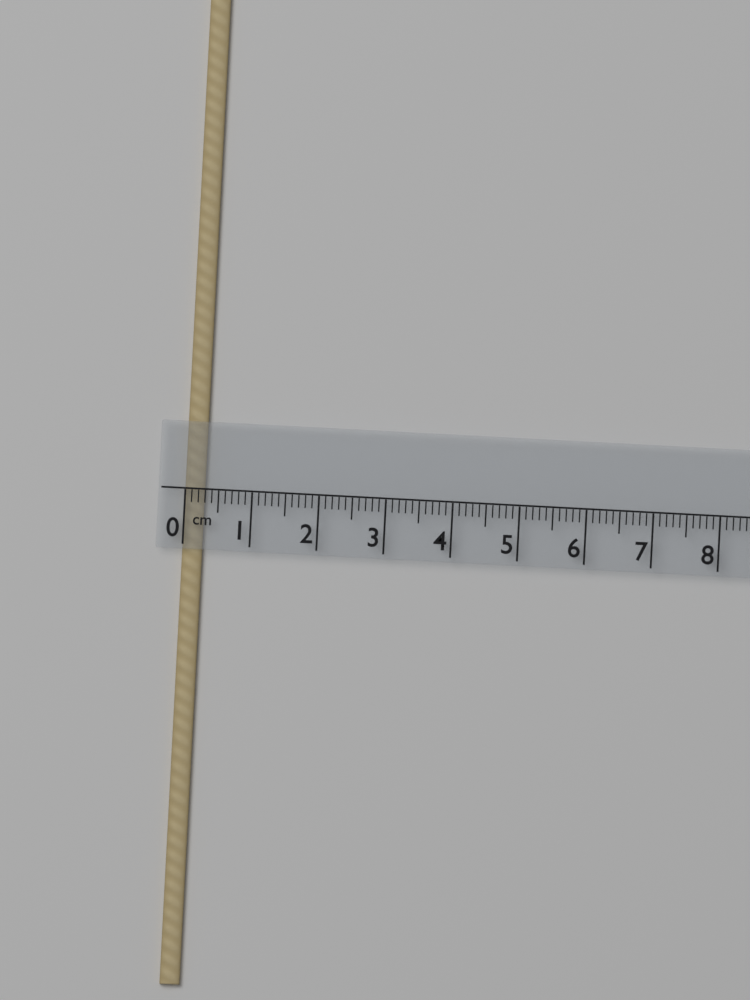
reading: 0.3 cm
